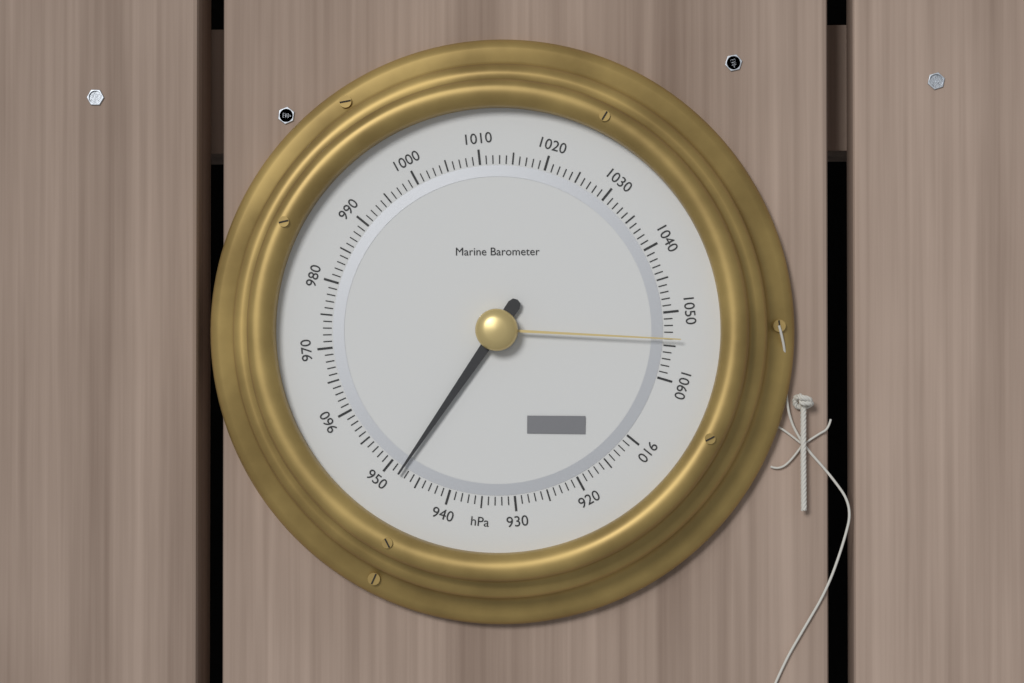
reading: 948 hPa
